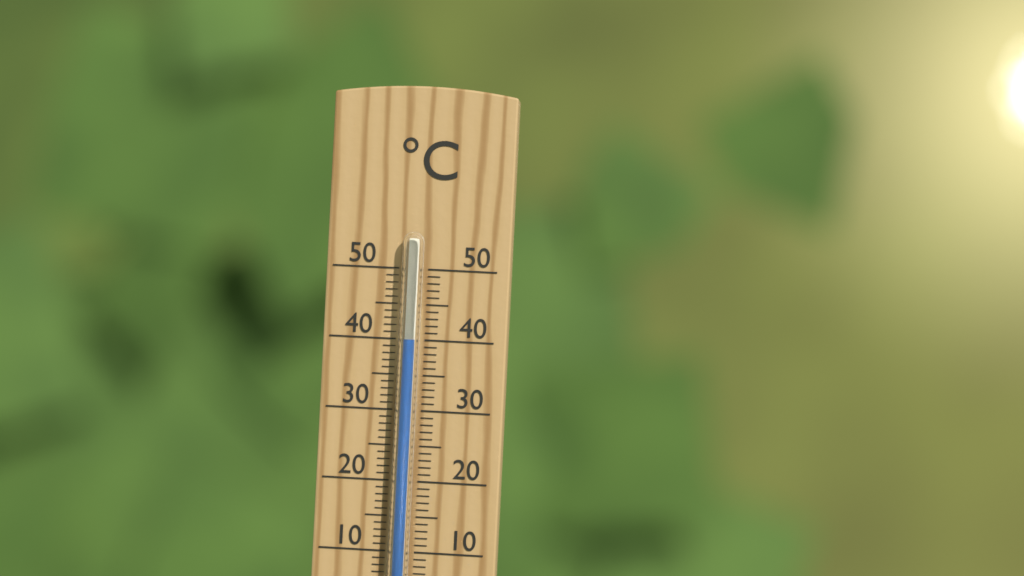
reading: 40 °C
